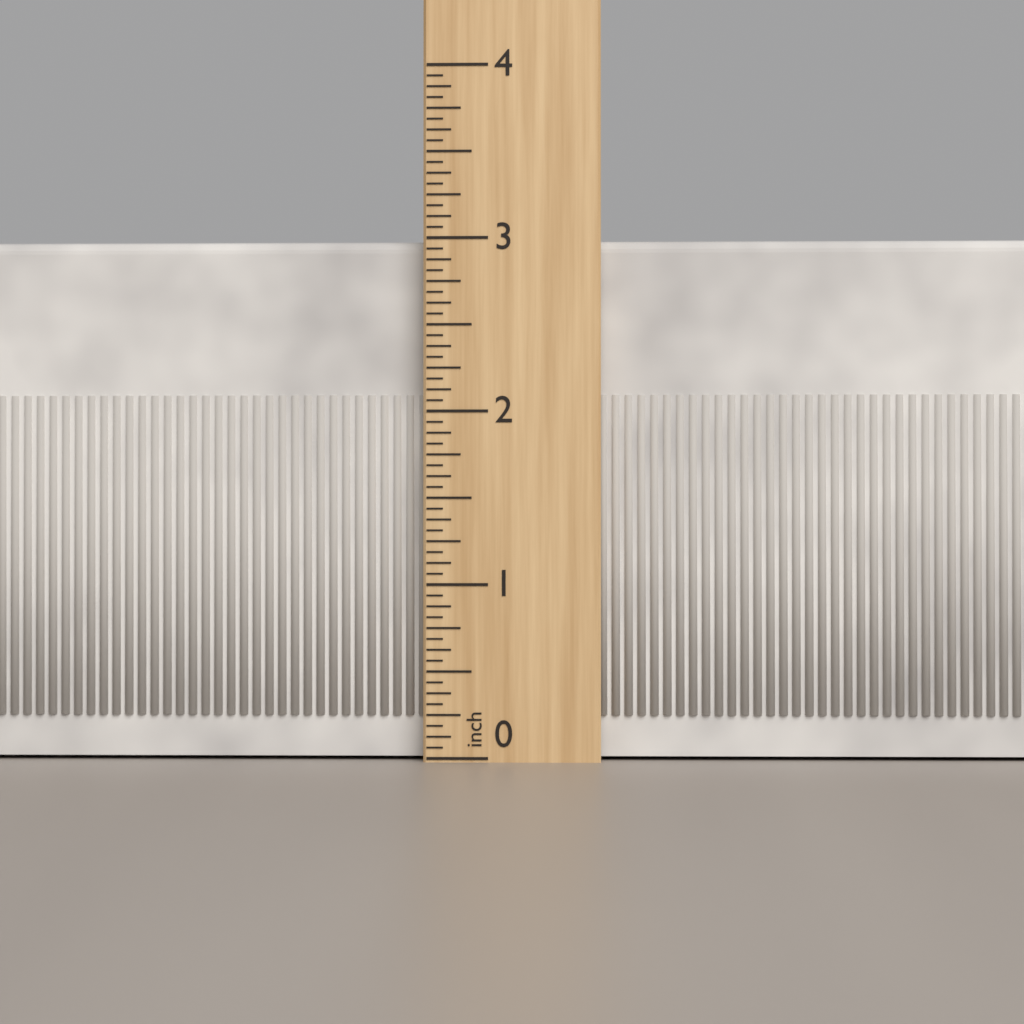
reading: 3.0000 inch
